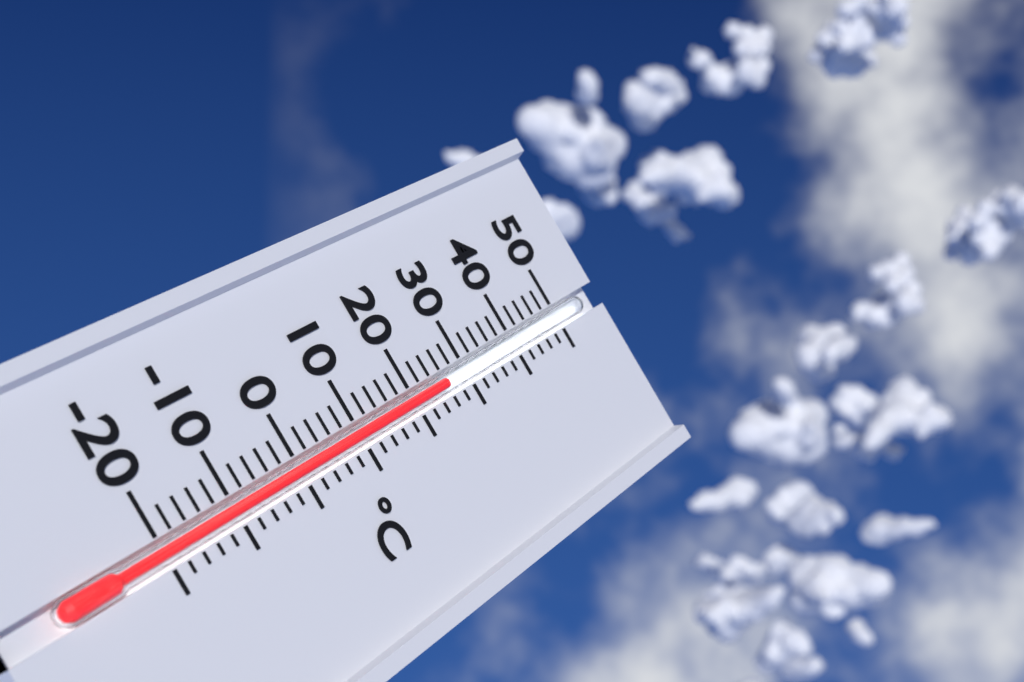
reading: 26 °C
